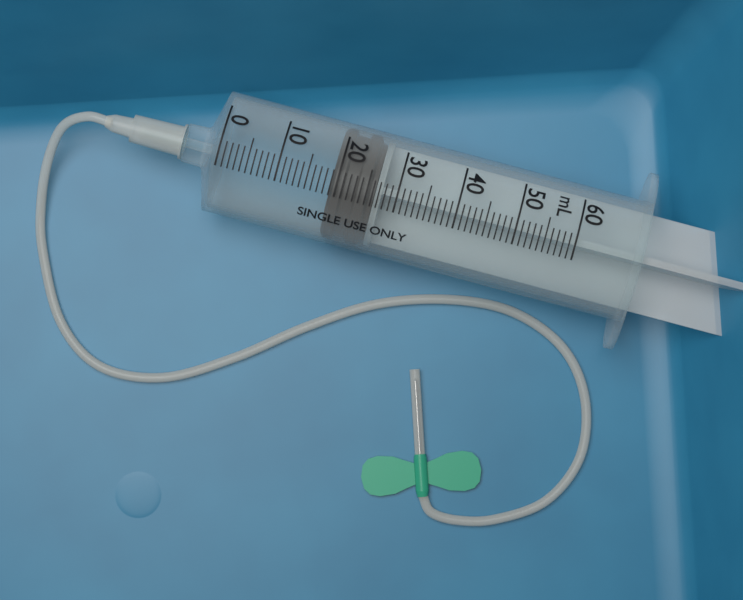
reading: 19 mL
